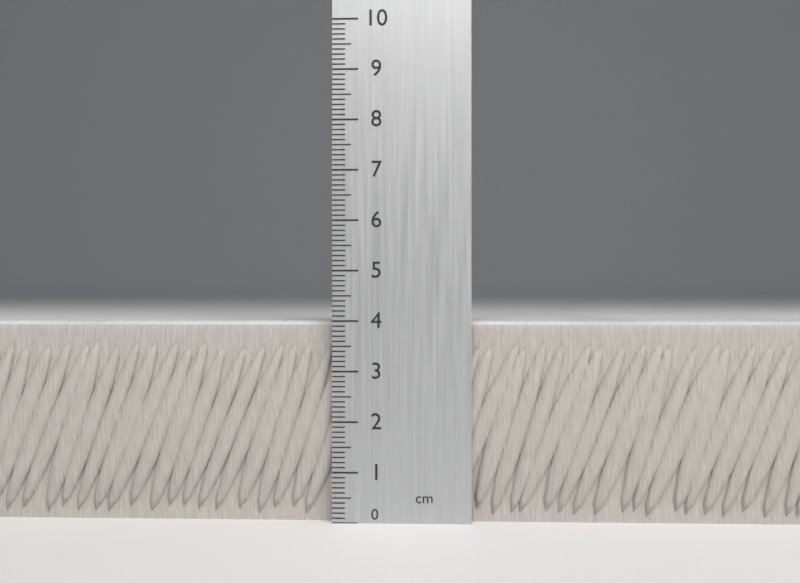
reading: 4.0 cm
